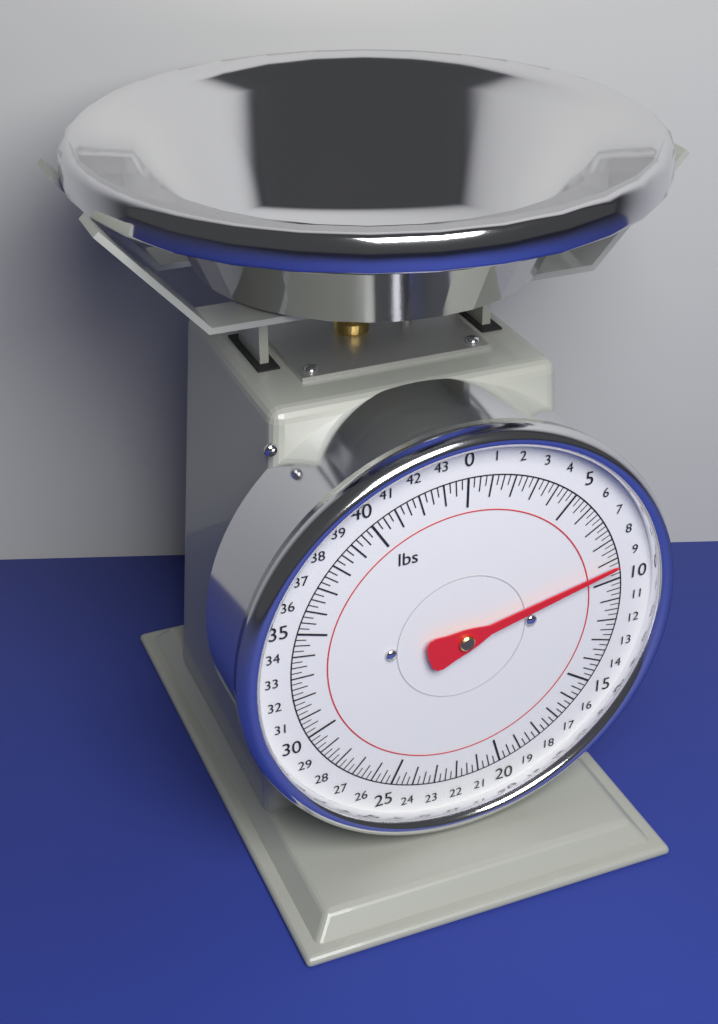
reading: 9.25 lbs
